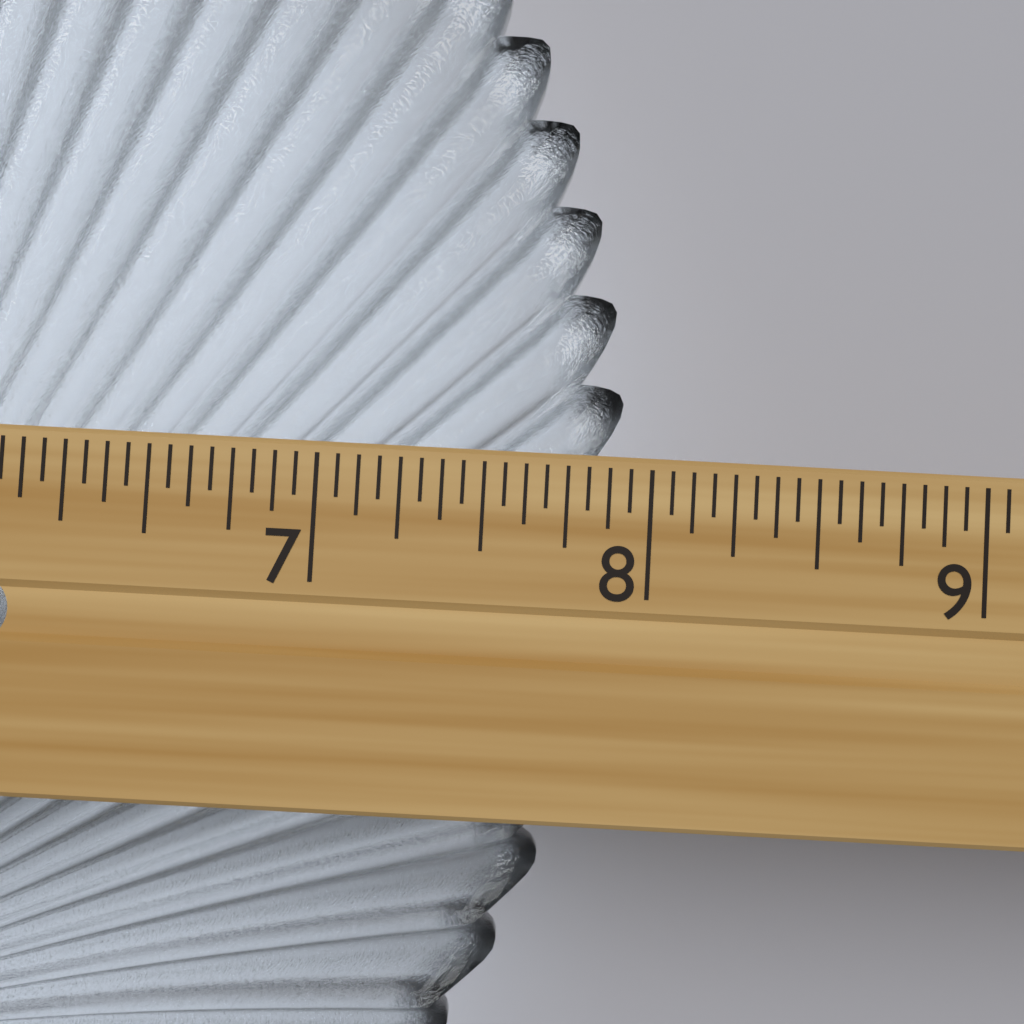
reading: 7.9375 in
